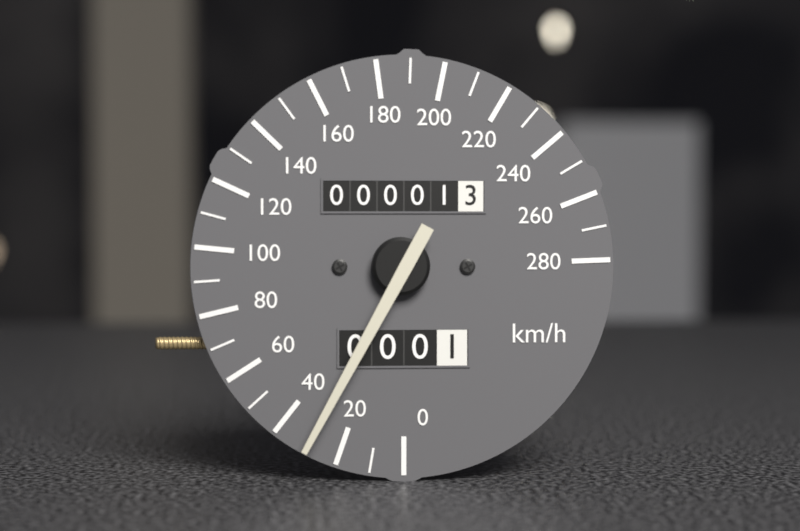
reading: 30 km/h
